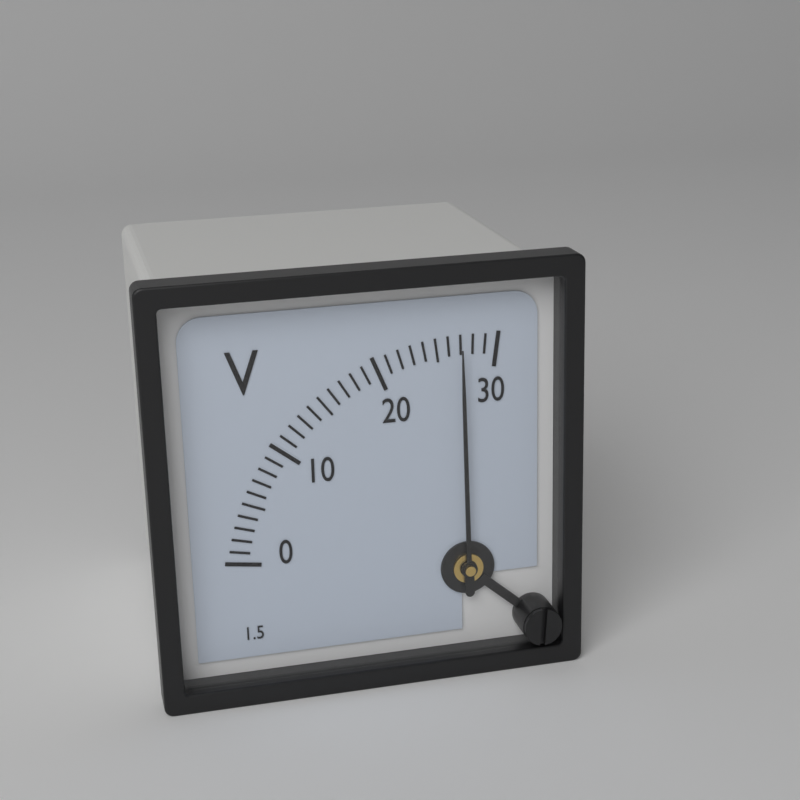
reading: 27 V
